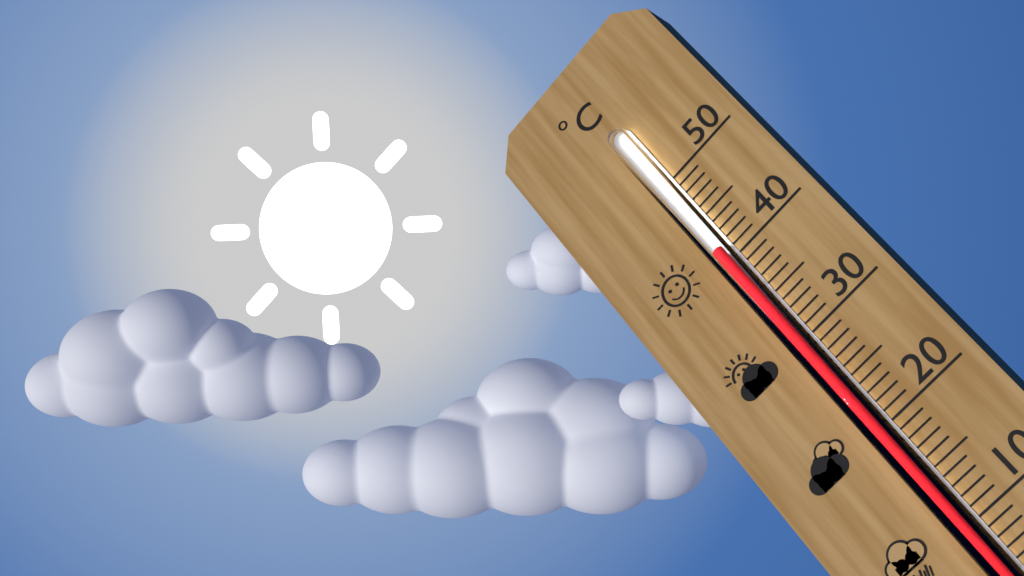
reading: 41 °C
